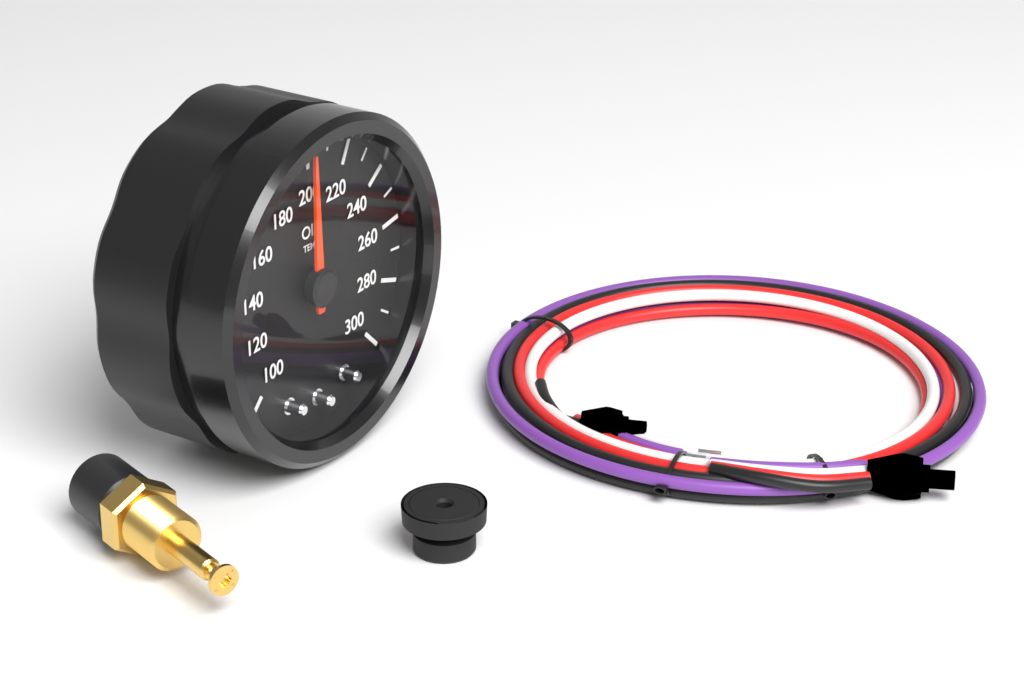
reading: 200 (no unit)
